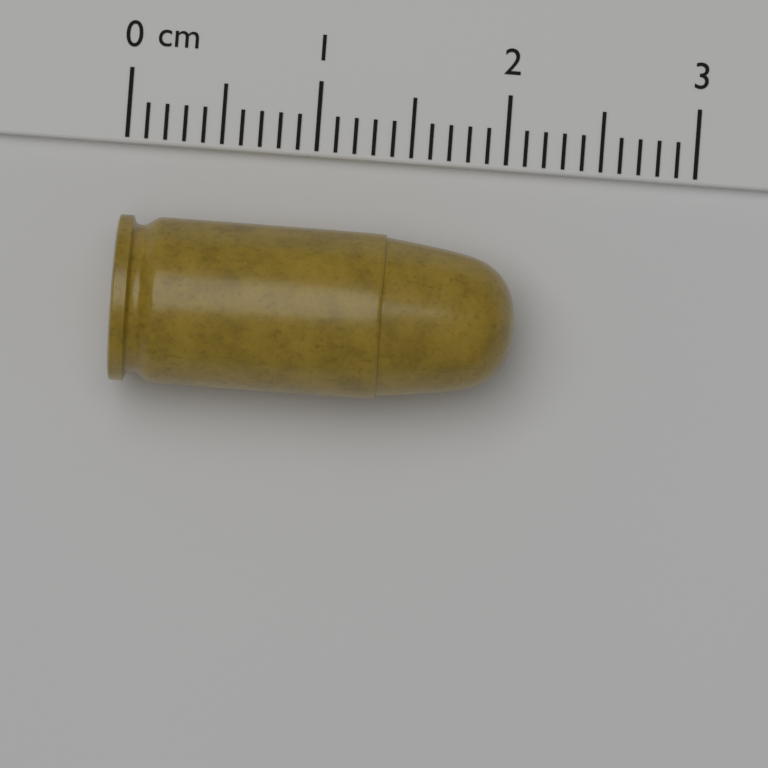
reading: 2.1 cm
